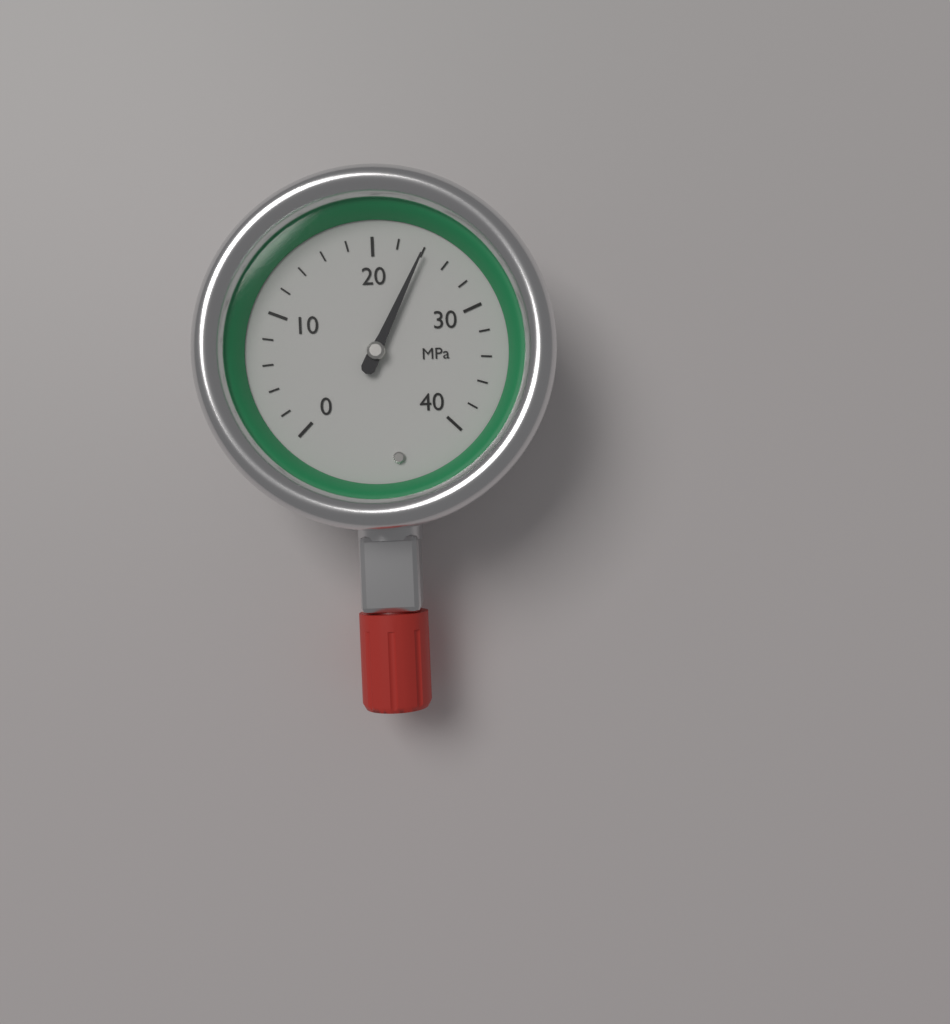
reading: 24 MPa
